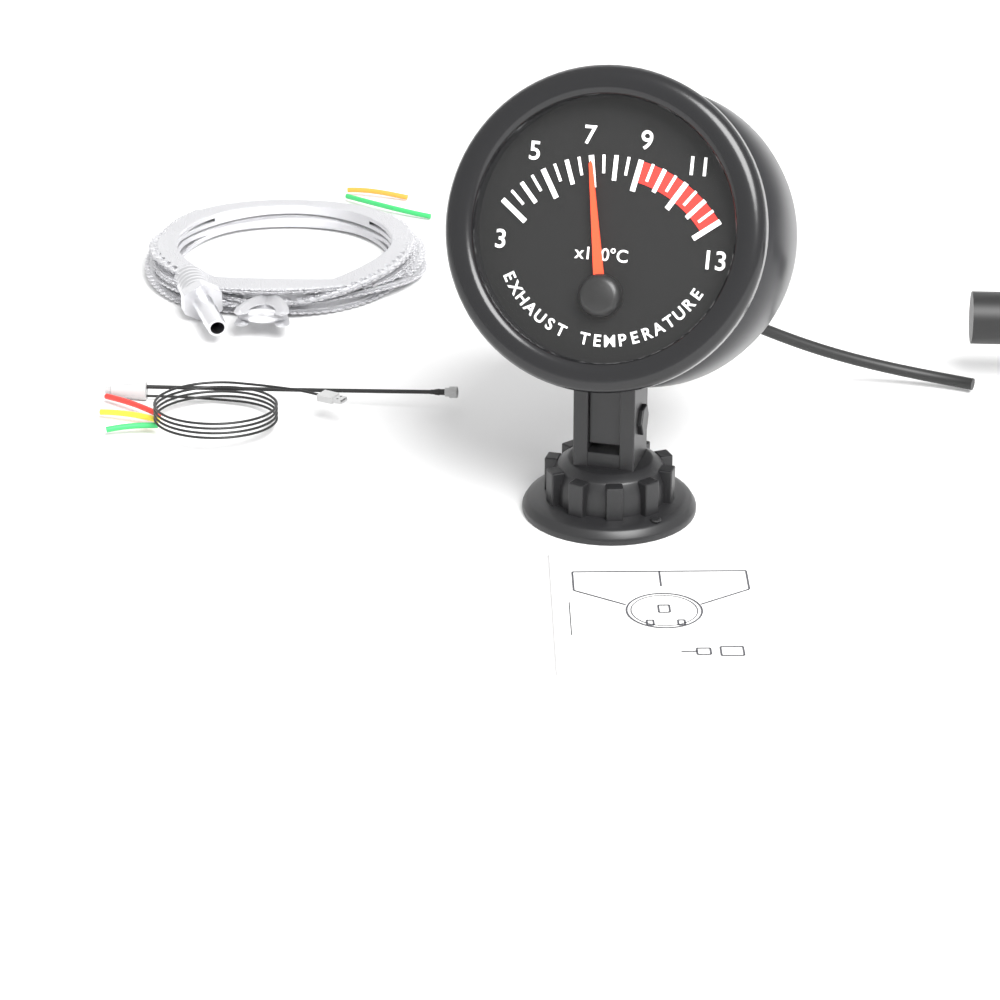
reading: 700 °C
